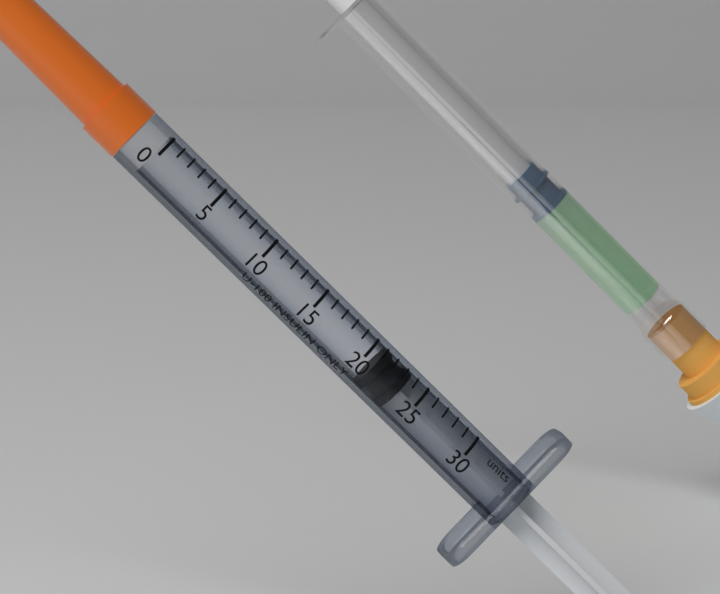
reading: 21 units
